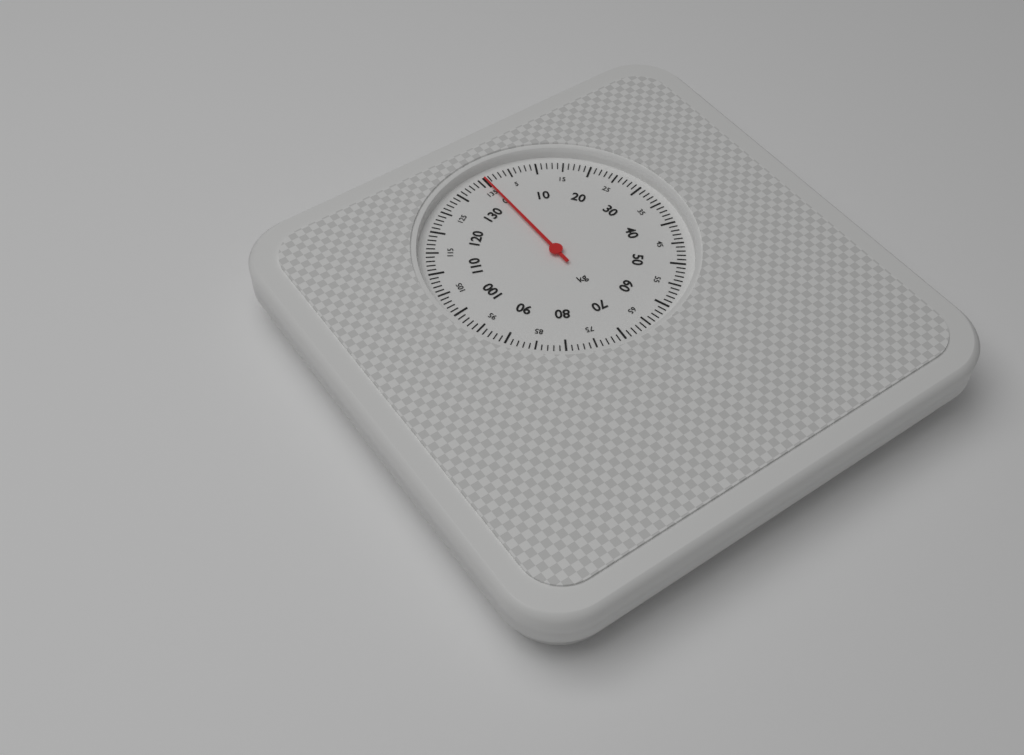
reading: 0 kg
